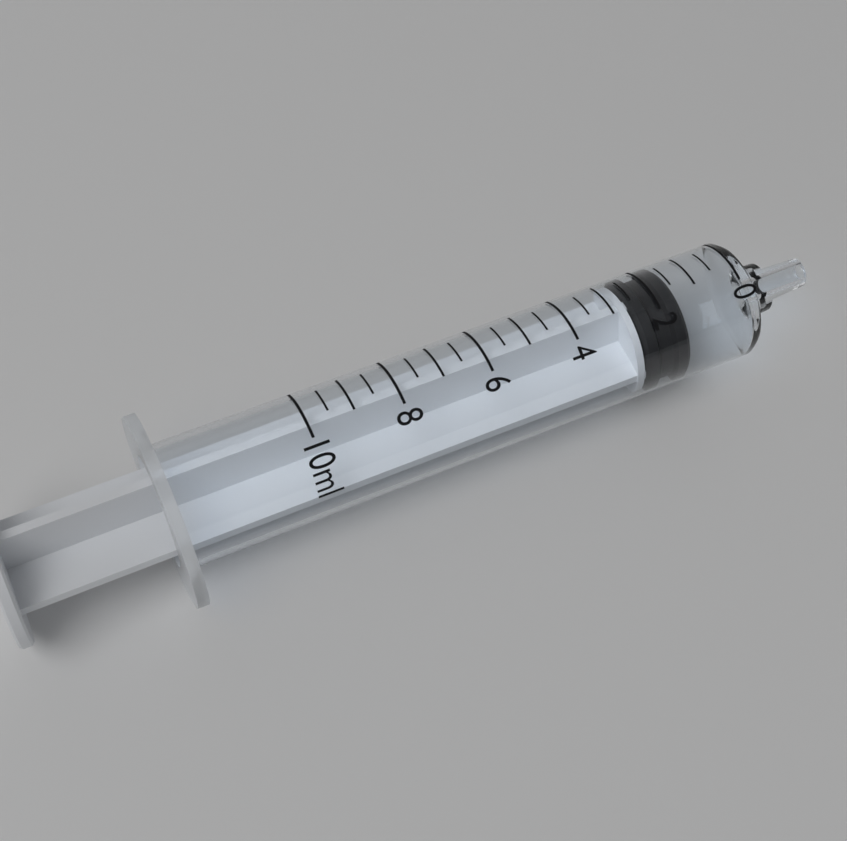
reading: 1.5 ml
